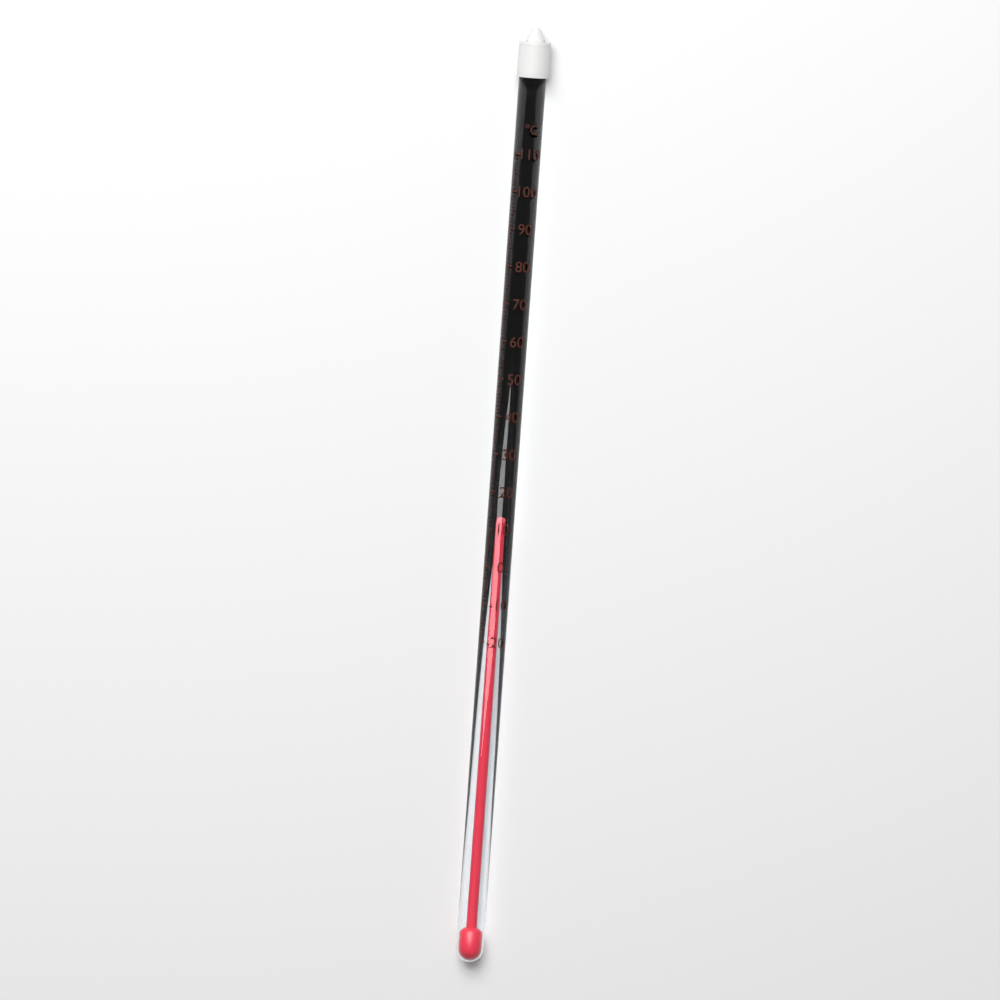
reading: 11 °C
